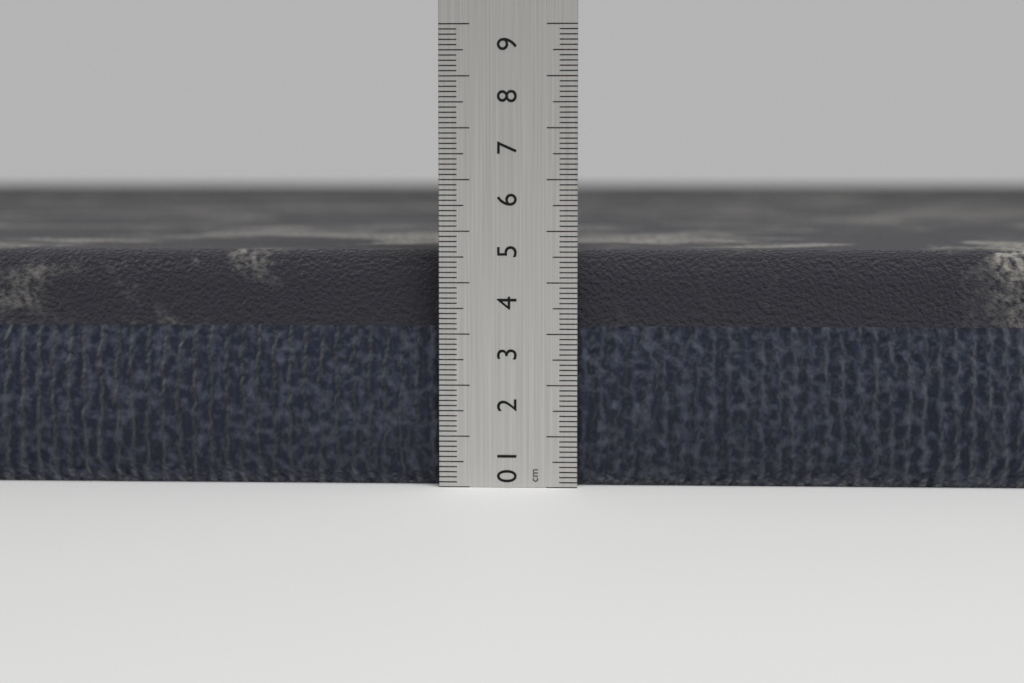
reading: 4.6 cm
